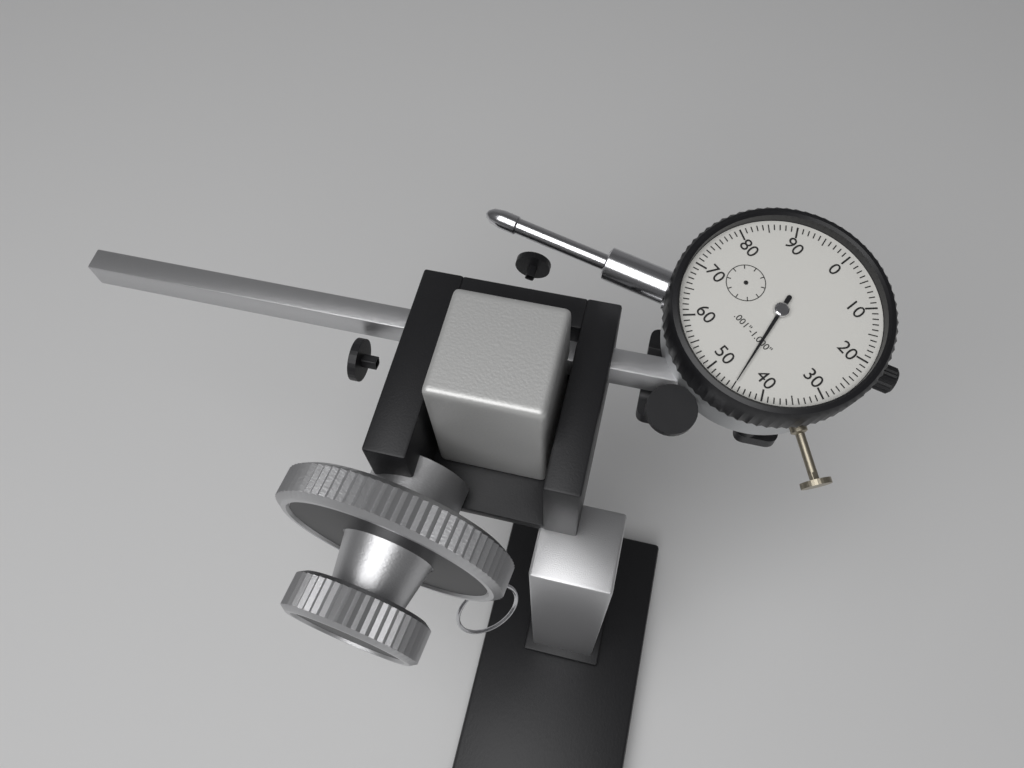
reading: 0.045 in
